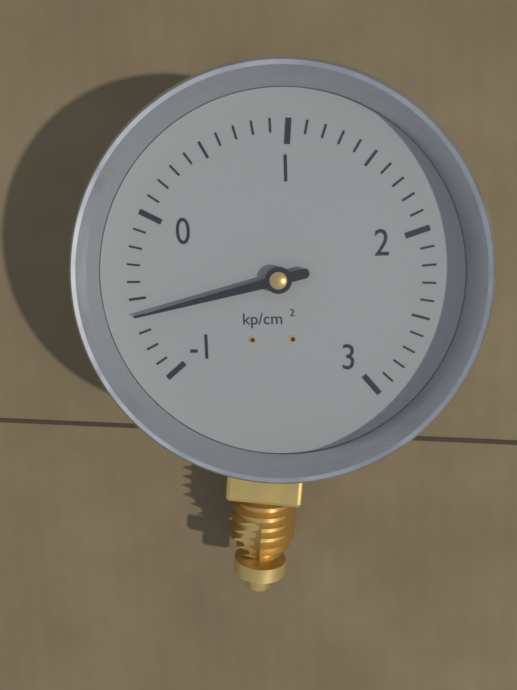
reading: -0.6 kp/cm²
